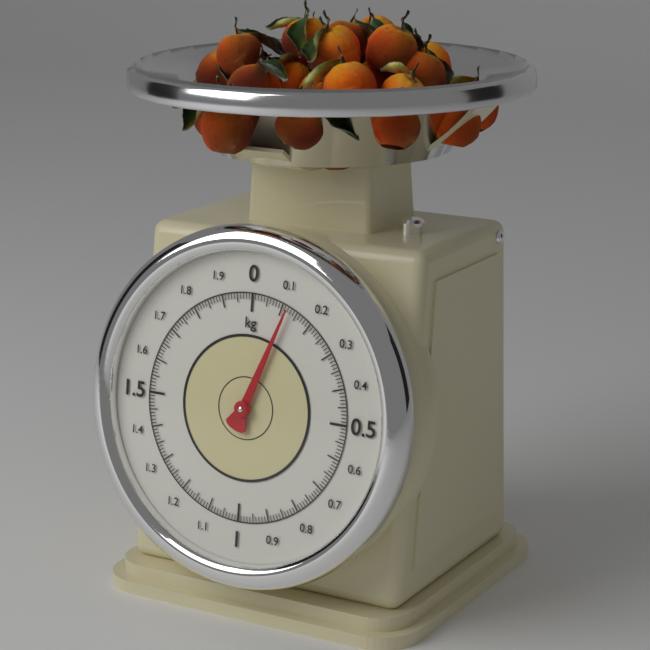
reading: 0.12 kg
